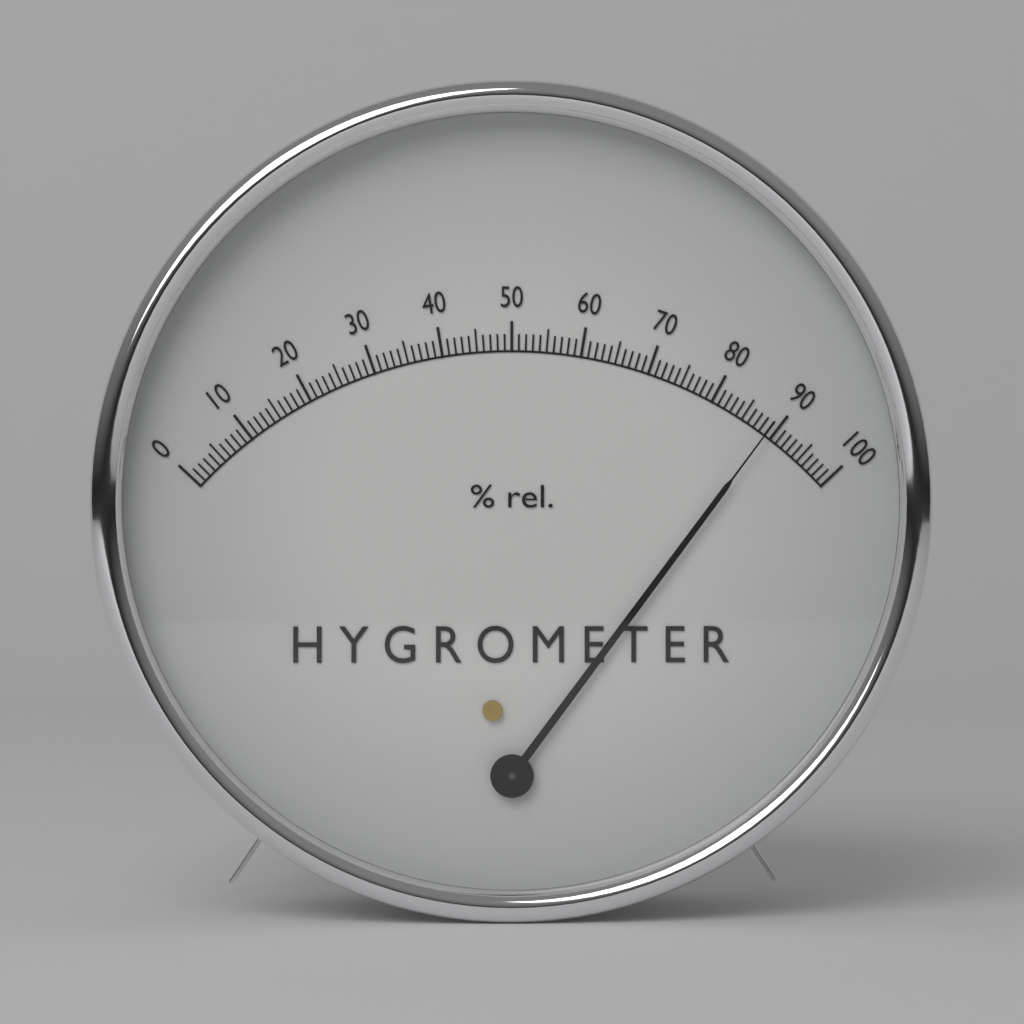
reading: 89 %
